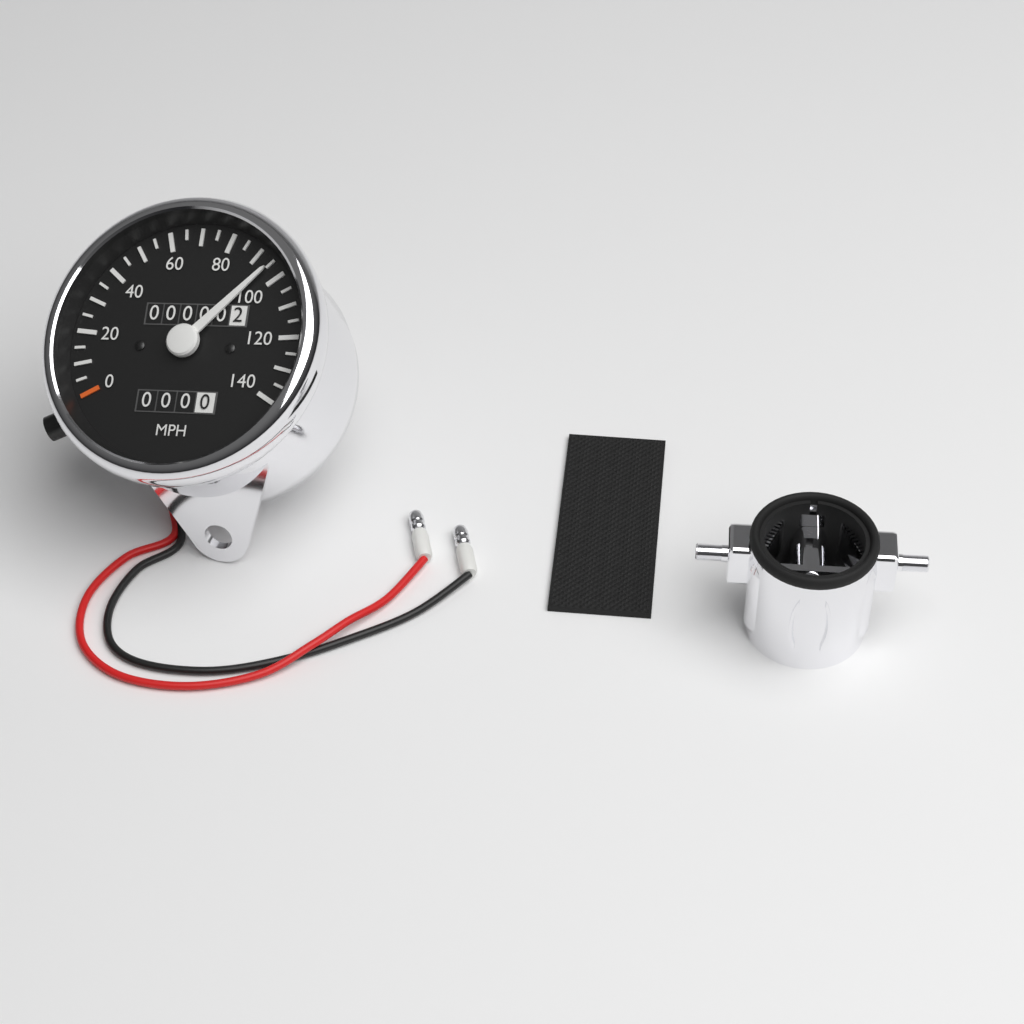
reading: 95 MPH
